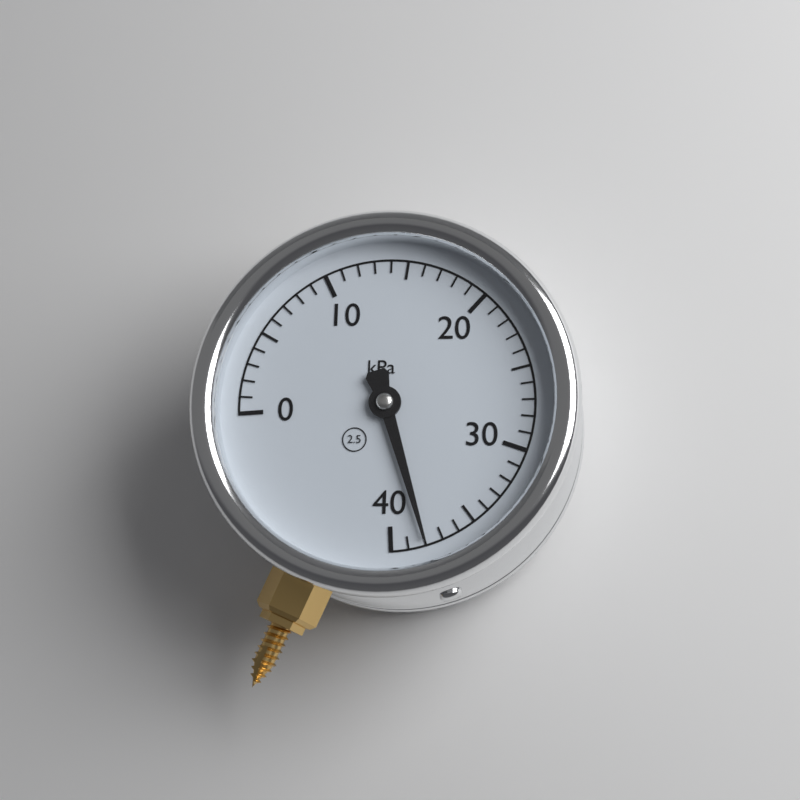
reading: 38 kPa
